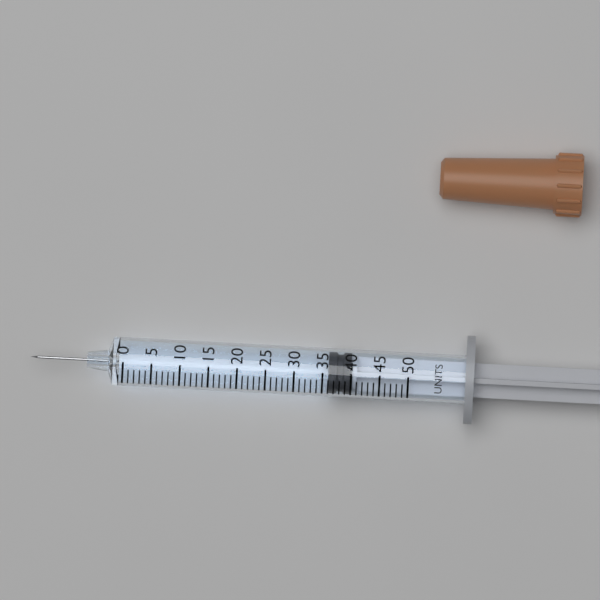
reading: 36 units
